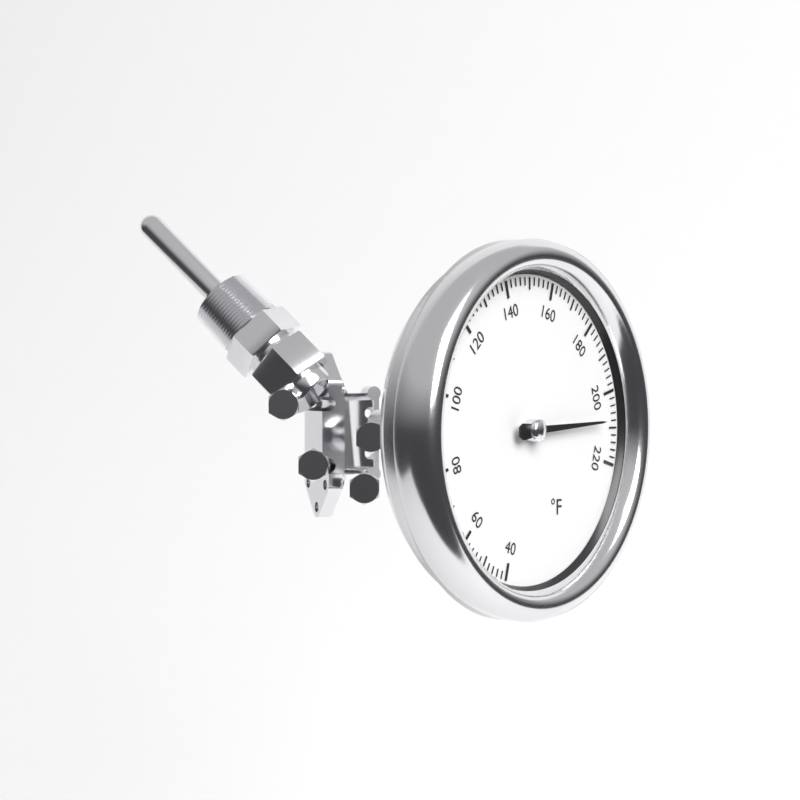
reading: 208 °F
